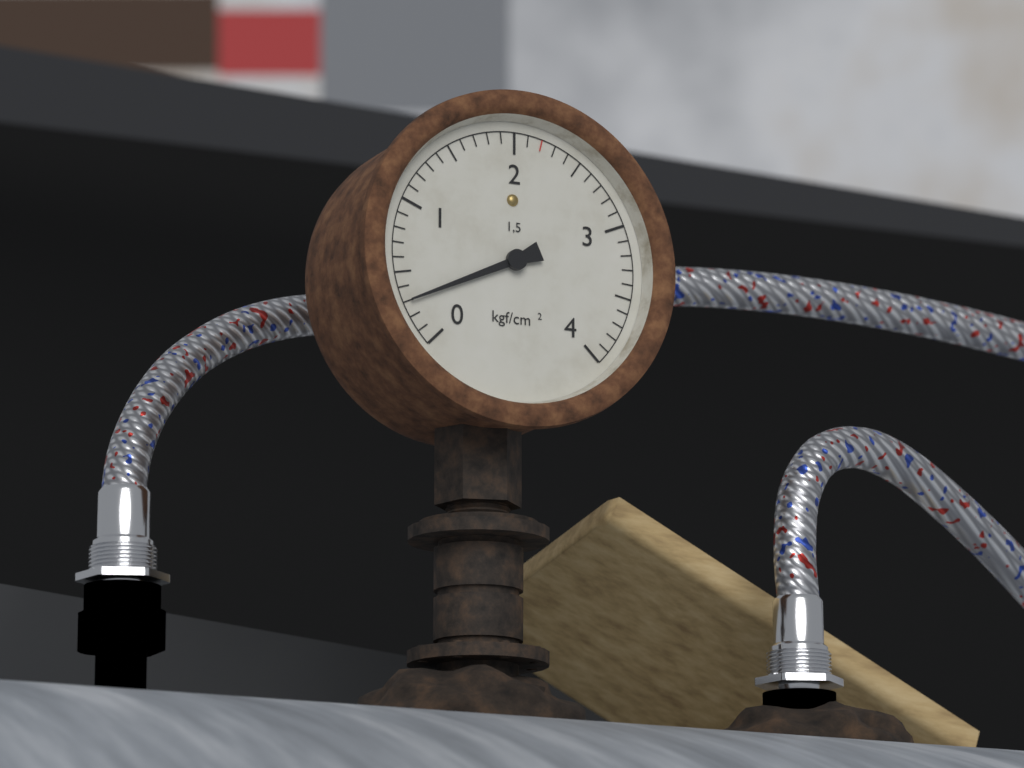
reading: 0.3 kgf/cm²
